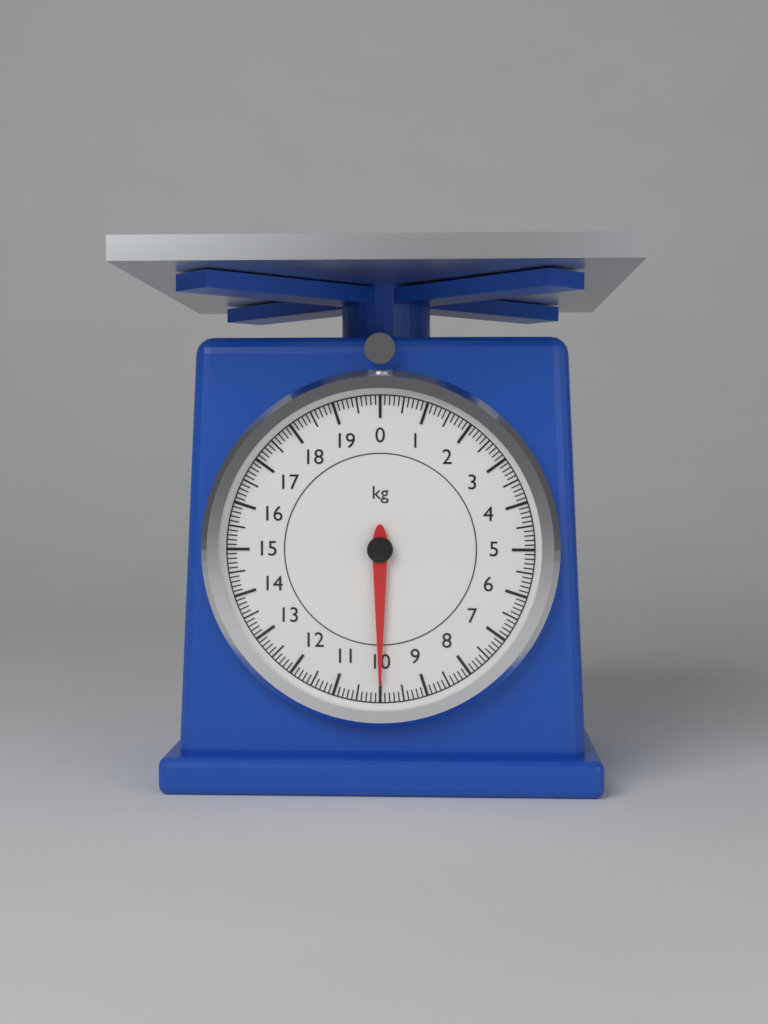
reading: 10.0 kg
